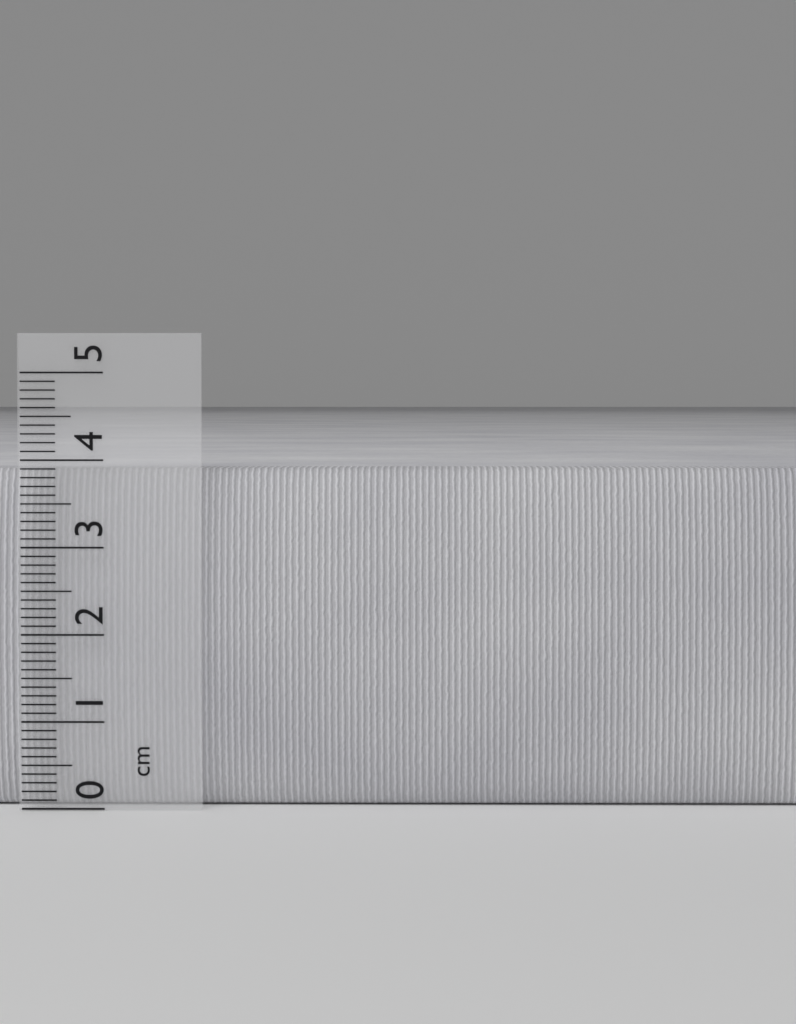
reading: 3.9 cm
